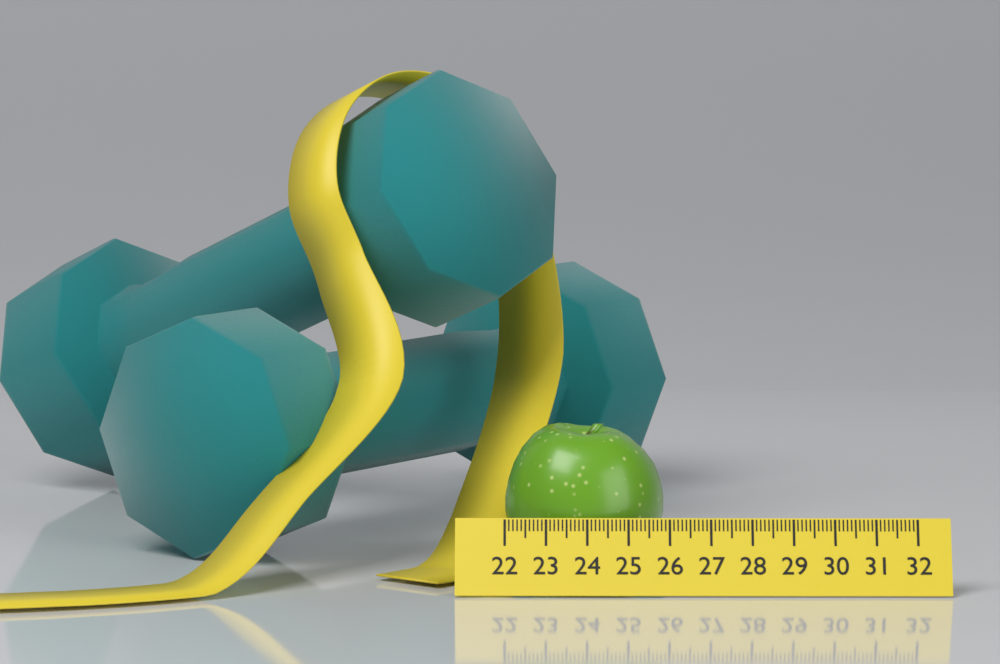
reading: 25.9 (no unit)
